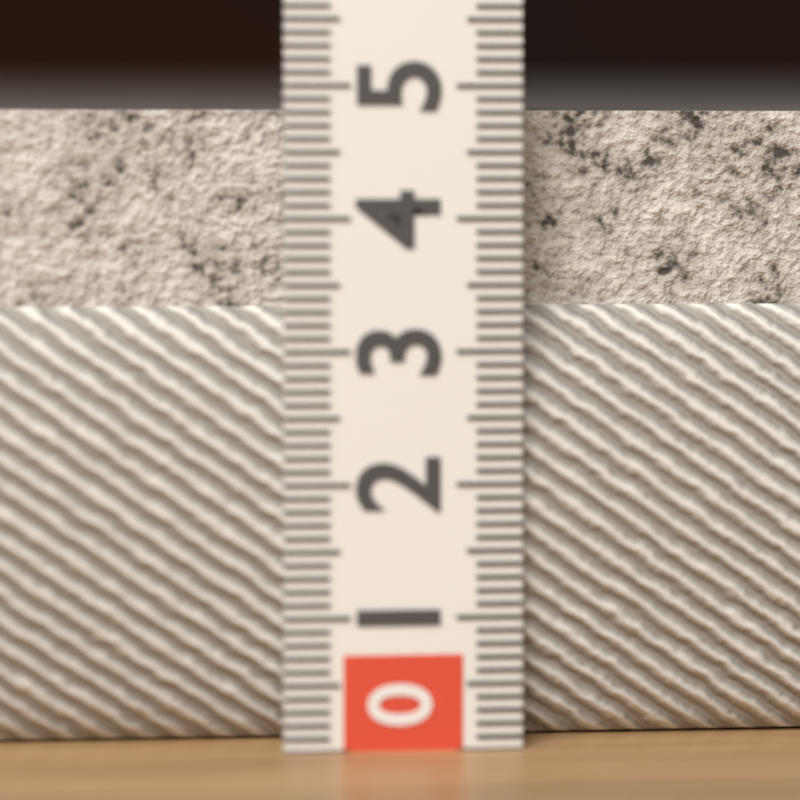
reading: 4.9 (no unit)
